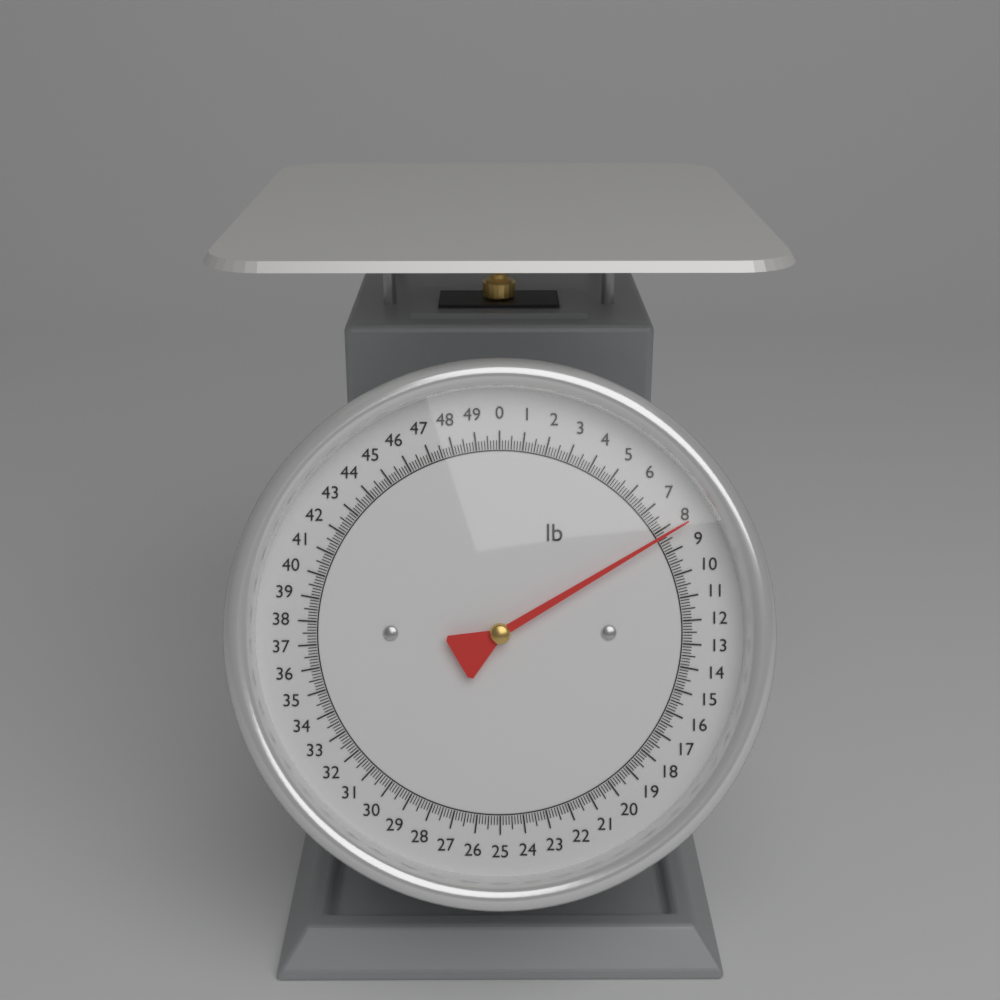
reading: 8.250 lb
